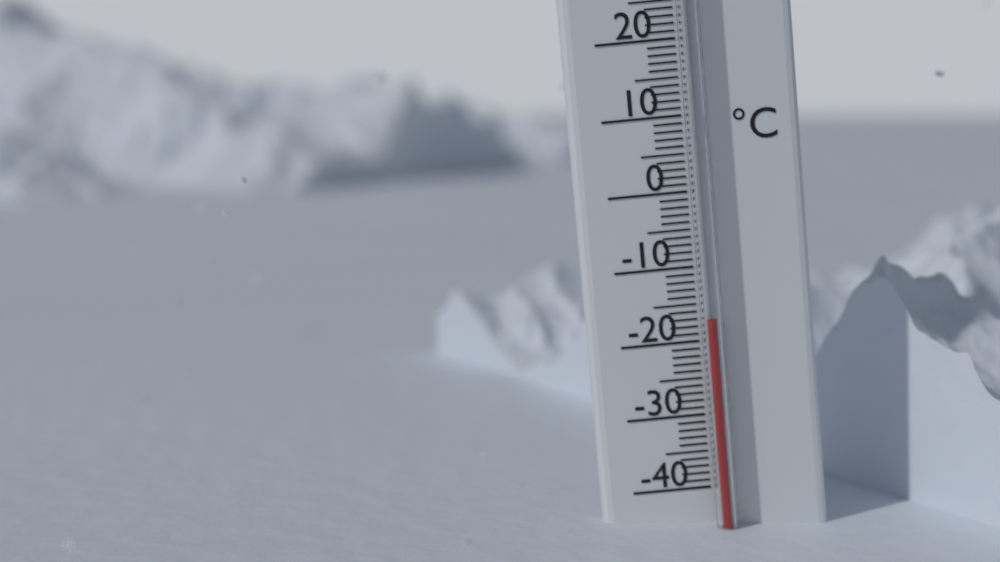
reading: -17 °C
